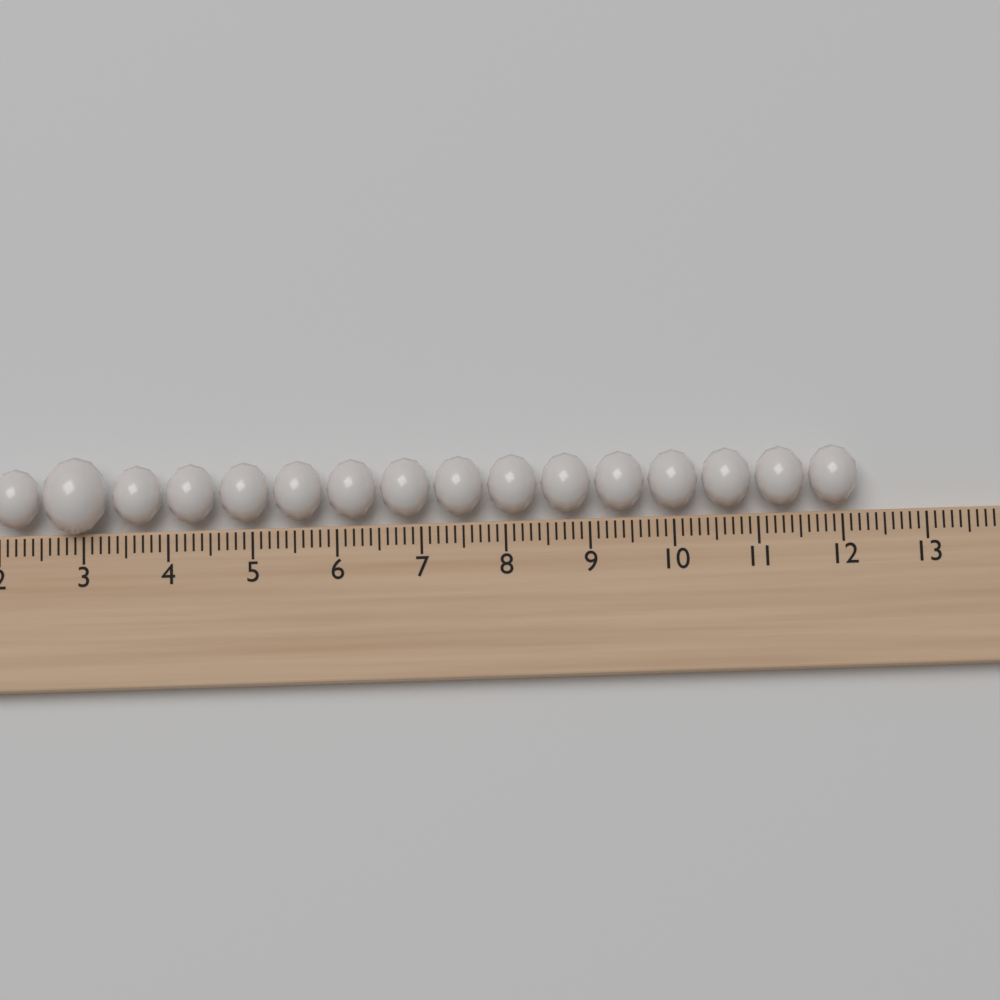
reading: 12.2 (no unit)
